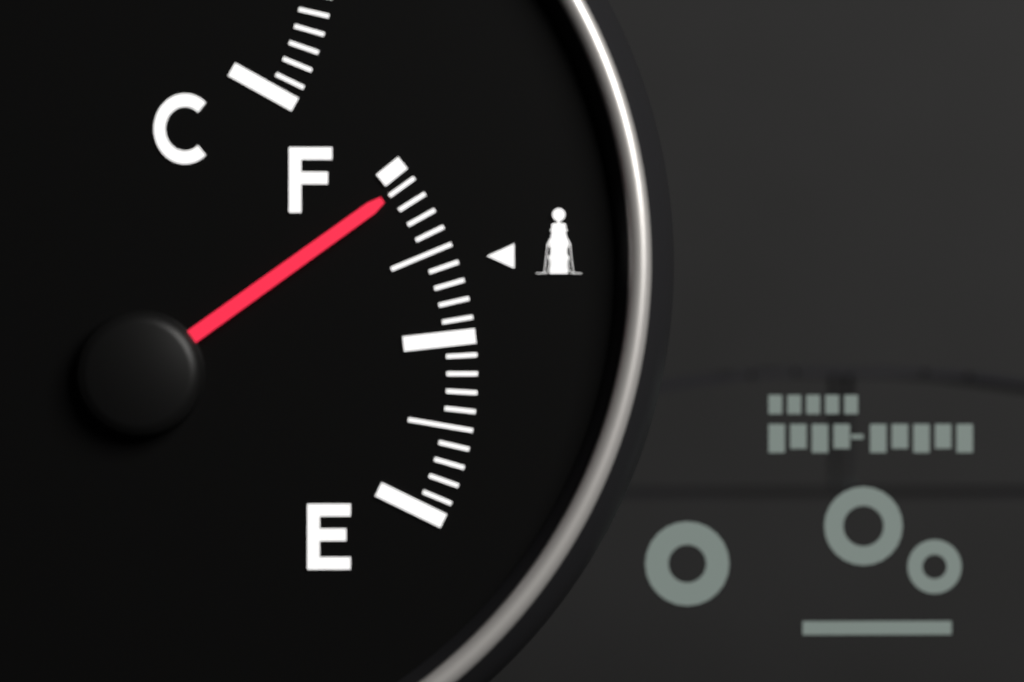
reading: 0.95 (no unit)
